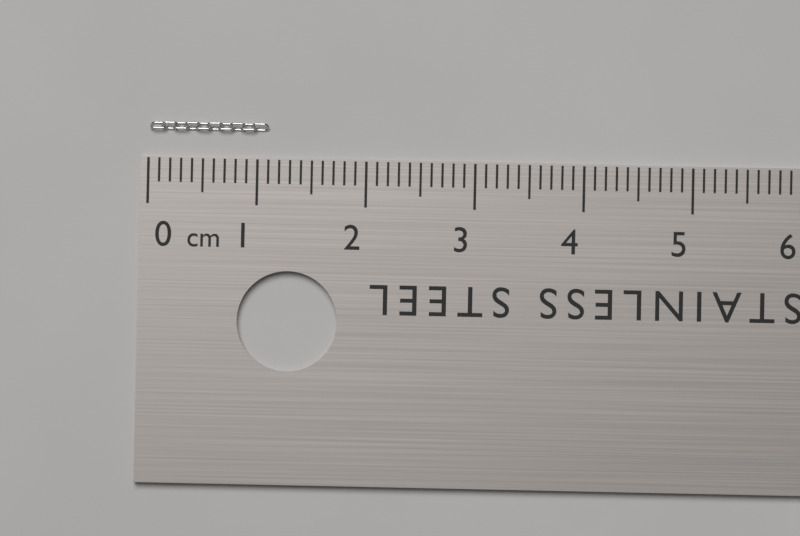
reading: 1.1 cm
